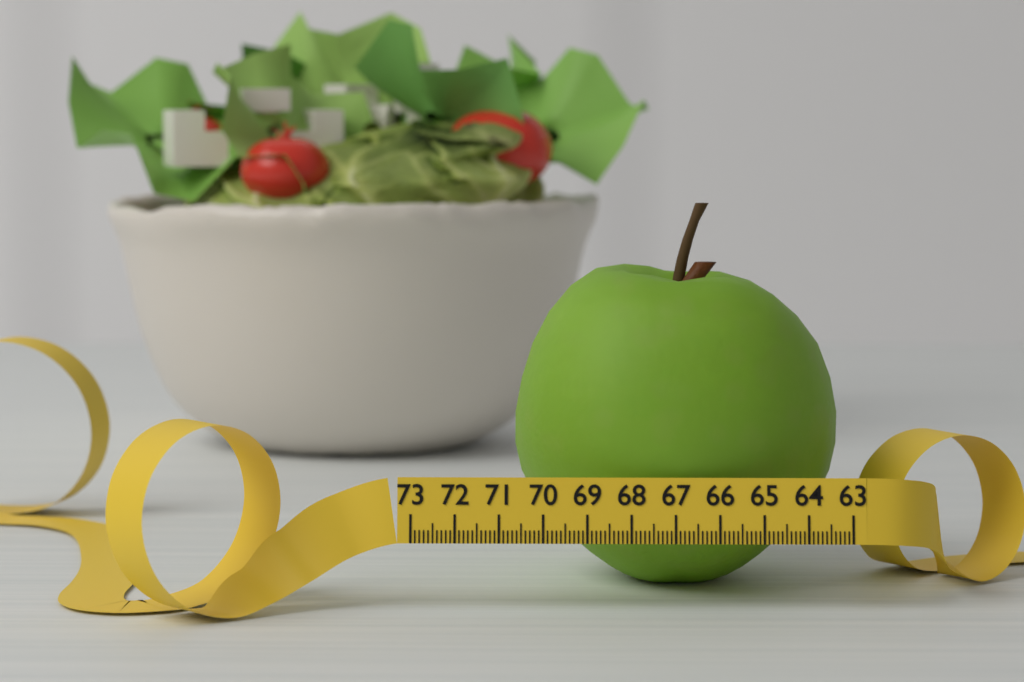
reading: 70.7 (no unit)
